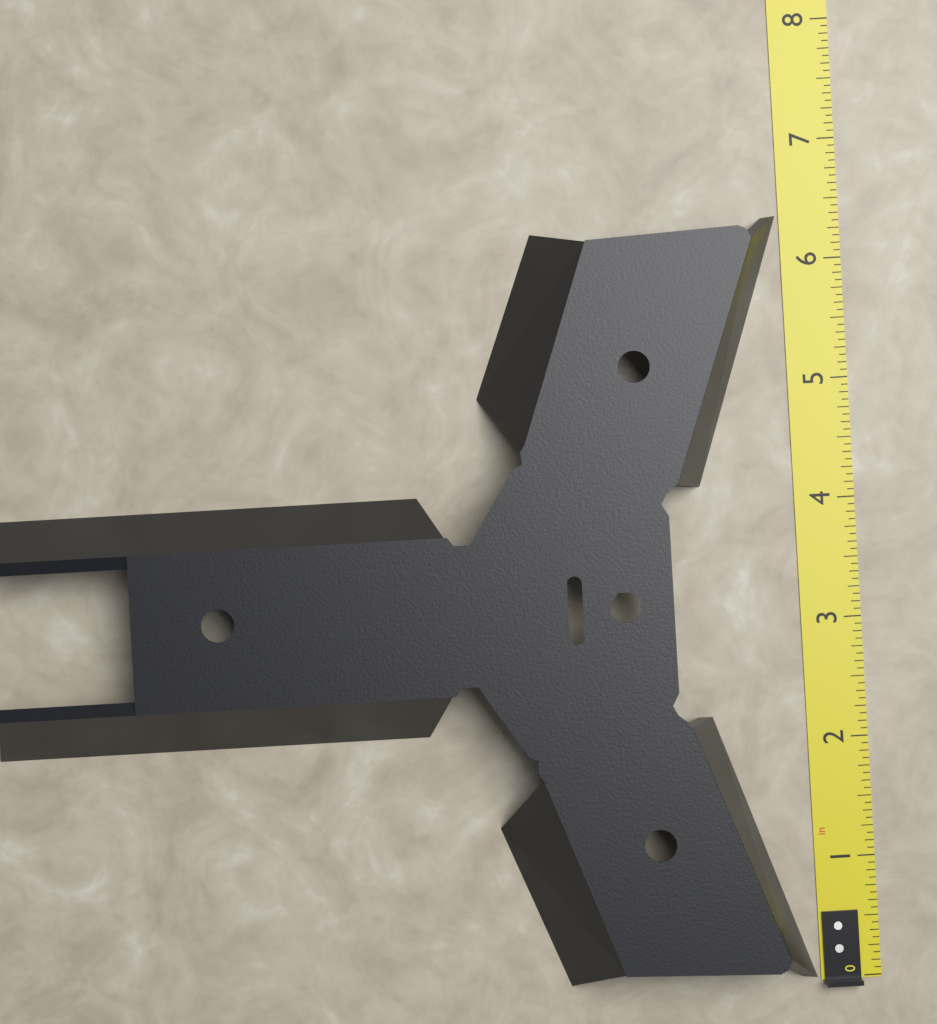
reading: 6.3750 in
